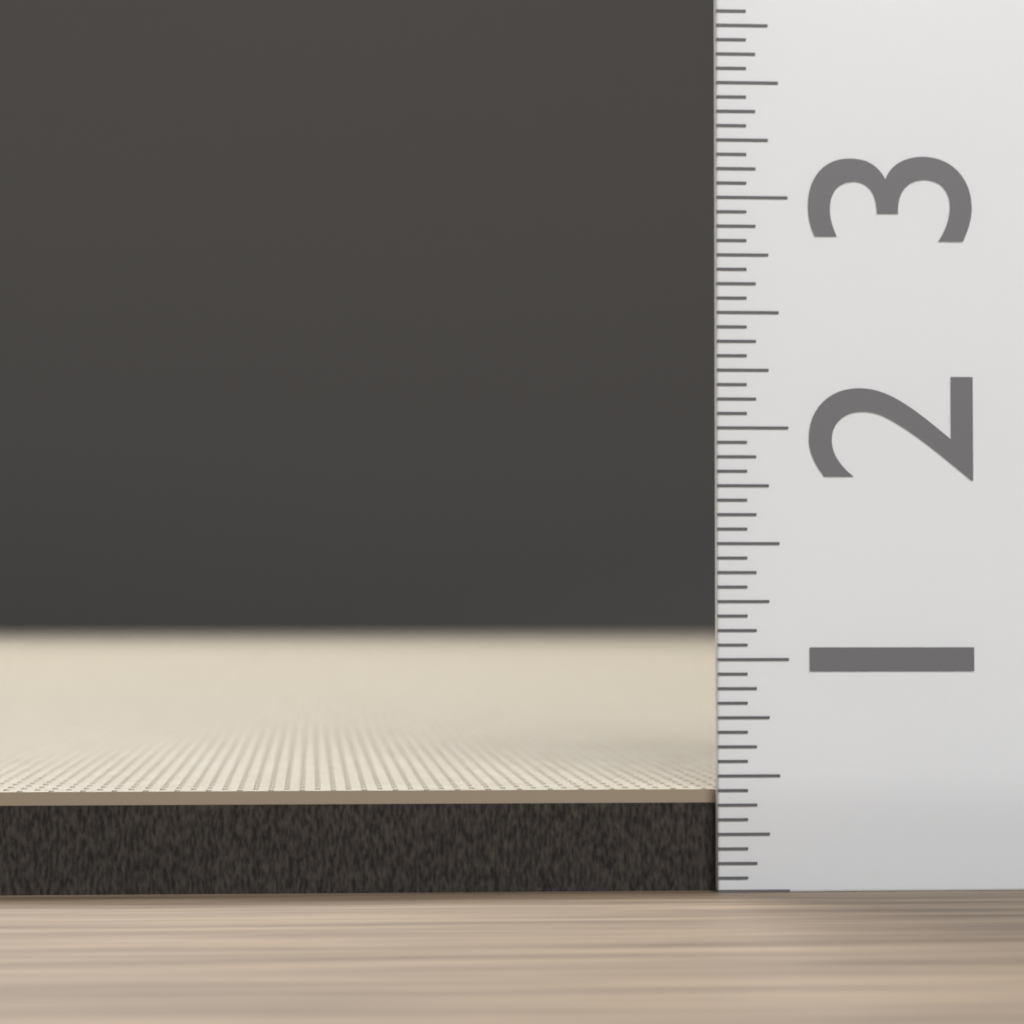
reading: 0.4375 (no unit)
